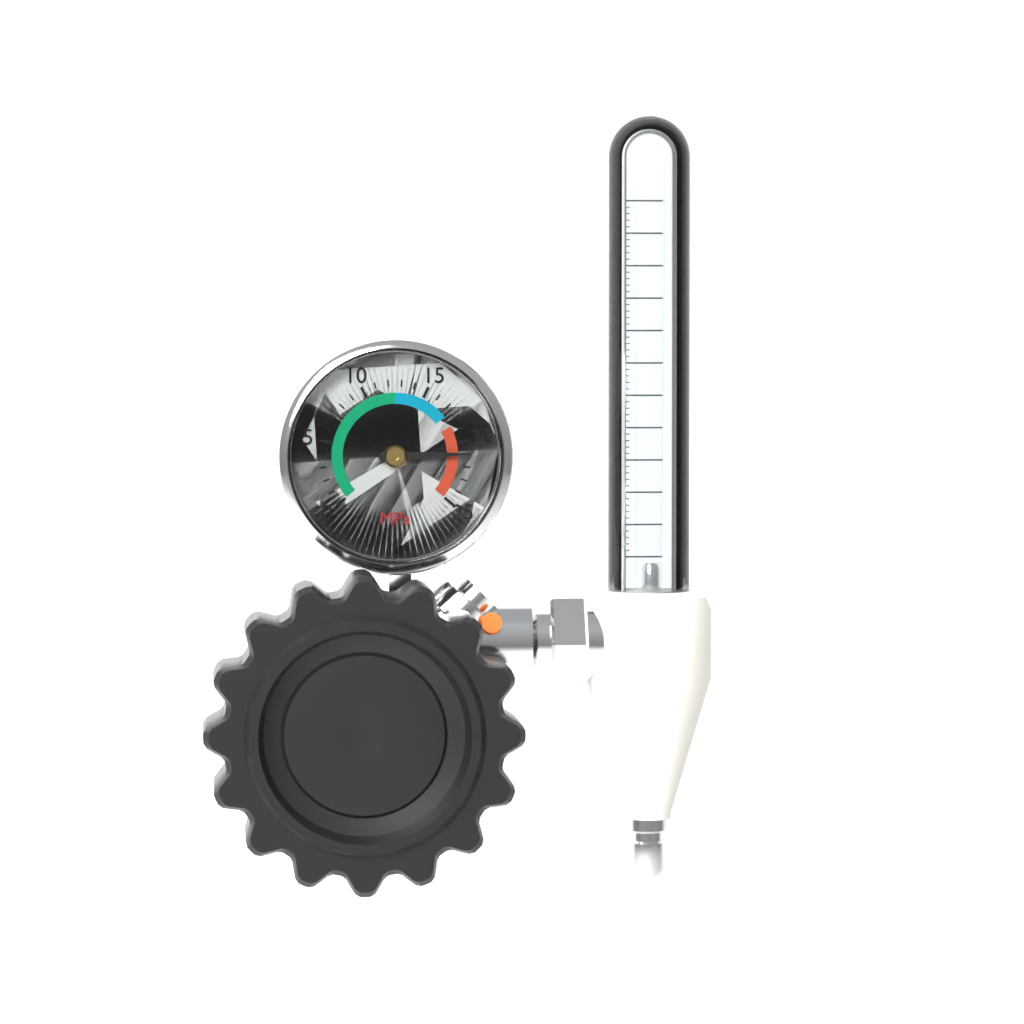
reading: 21 MPa
